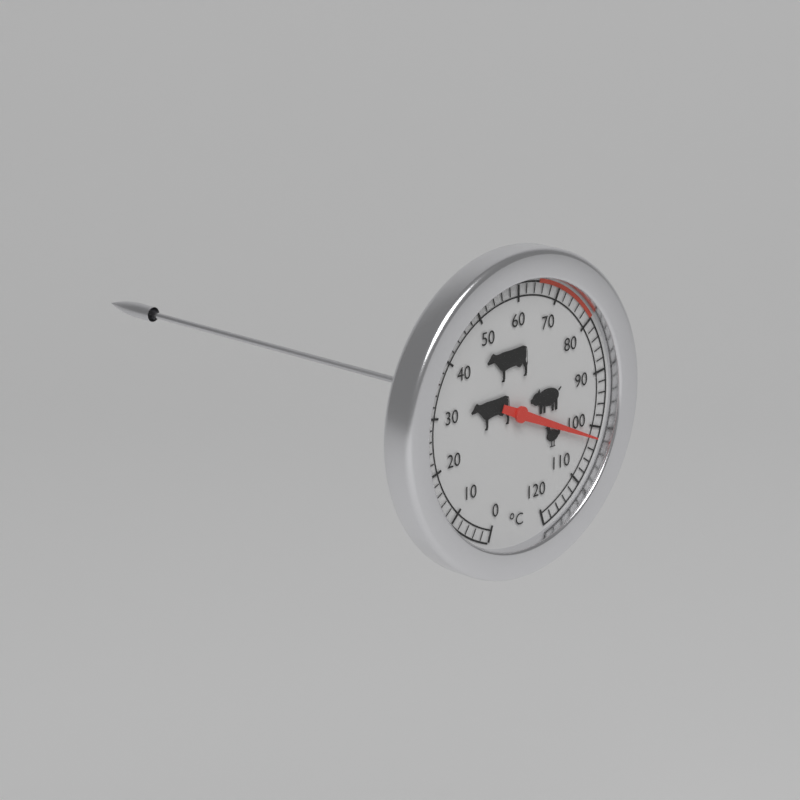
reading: 102 °C
